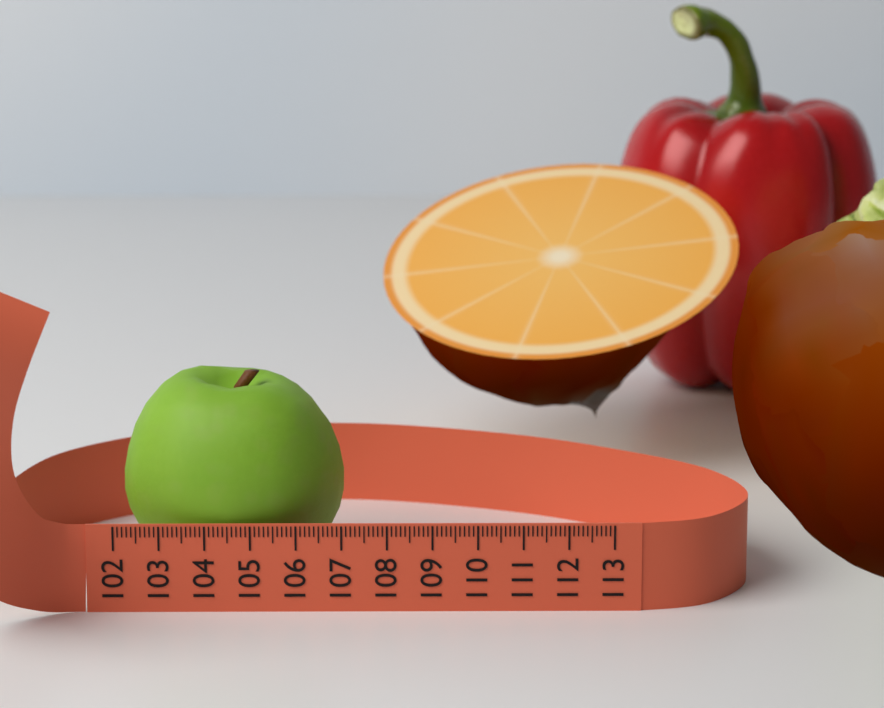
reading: 107.0 (no unit)
